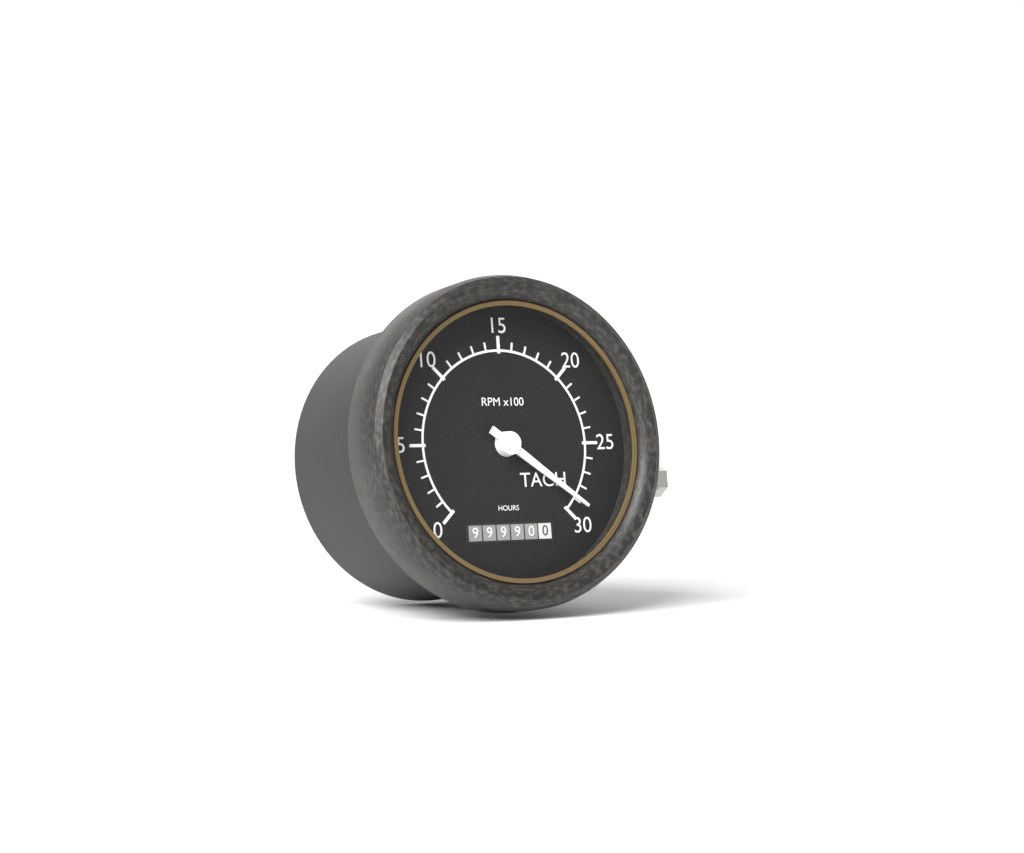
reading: 2900 RPM
